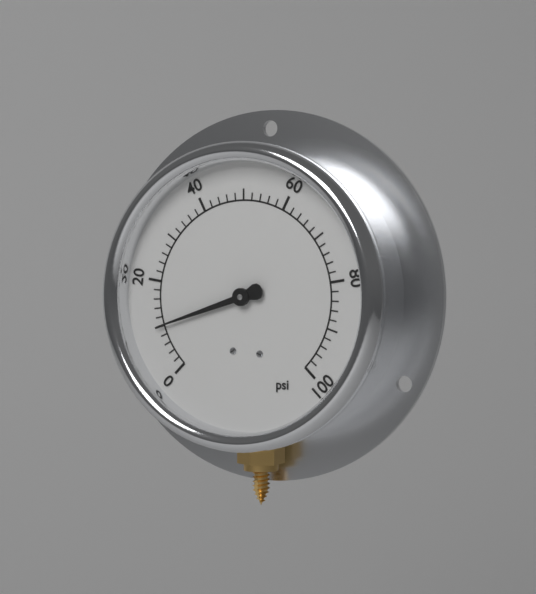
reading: 10 psi
